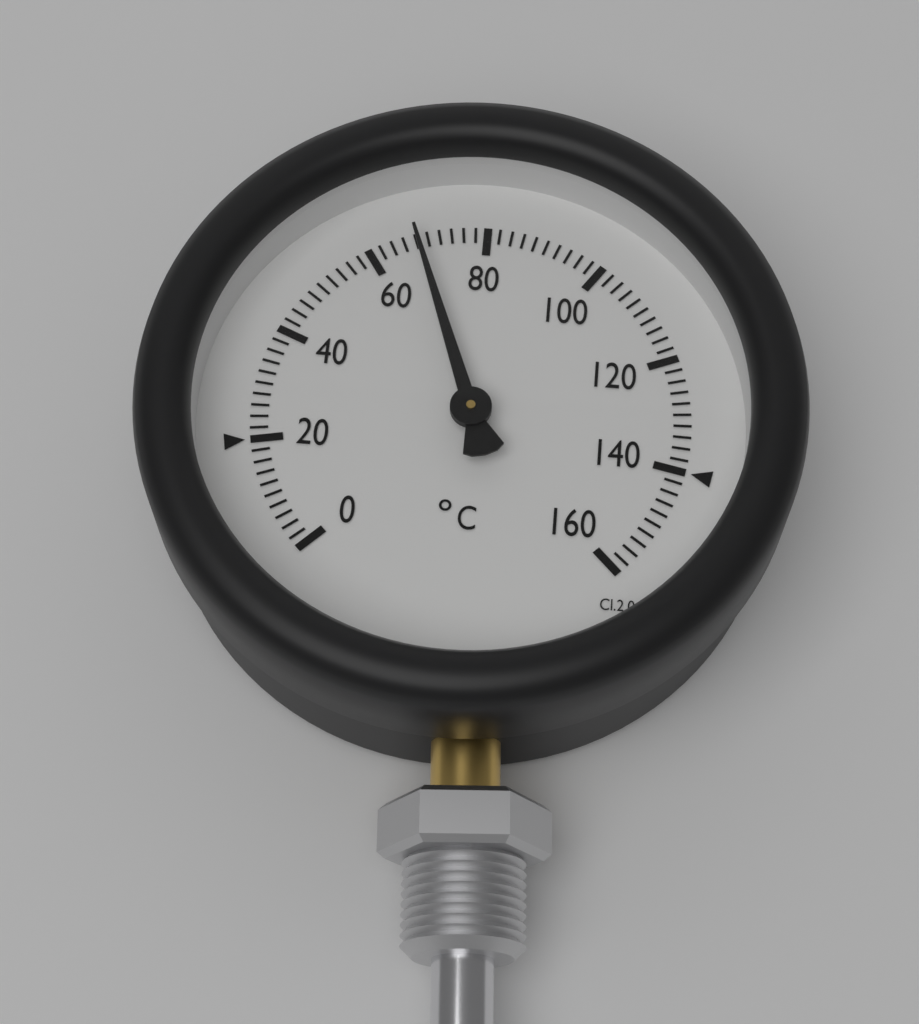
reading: 68 °C
